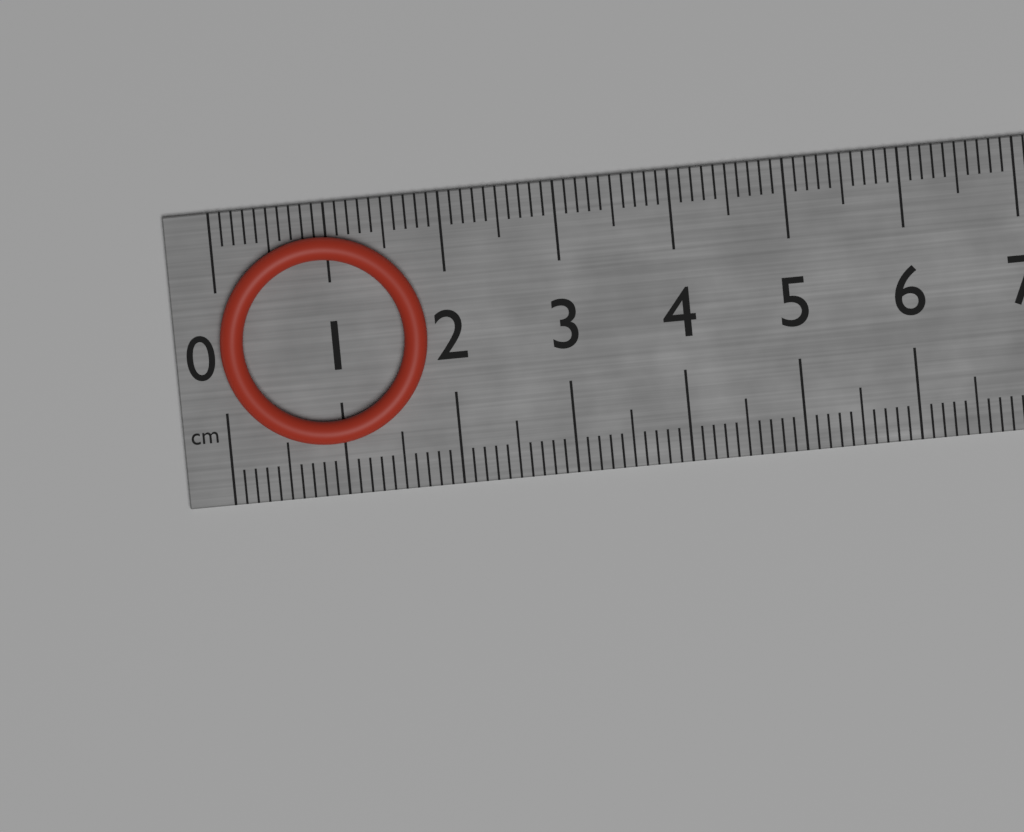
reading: 1.8 cm
